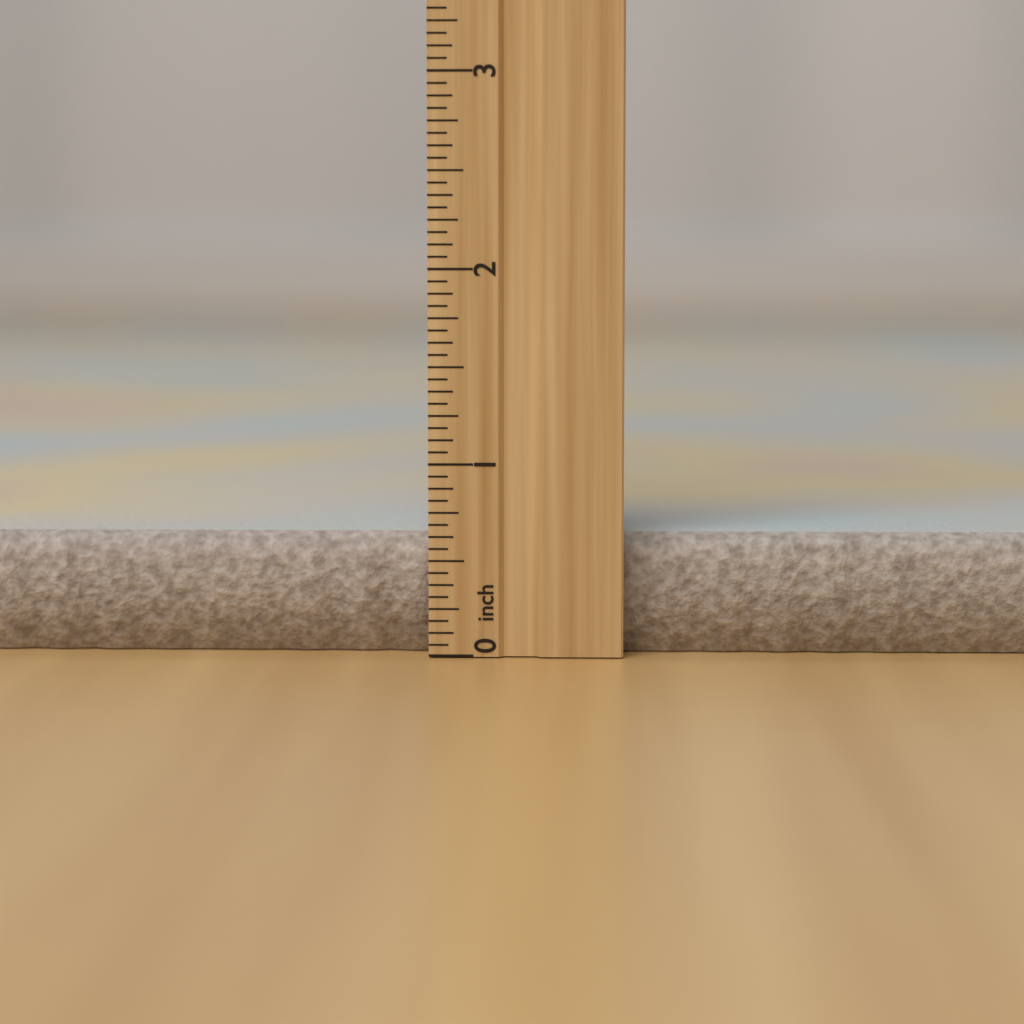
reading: 0.6250 inch
